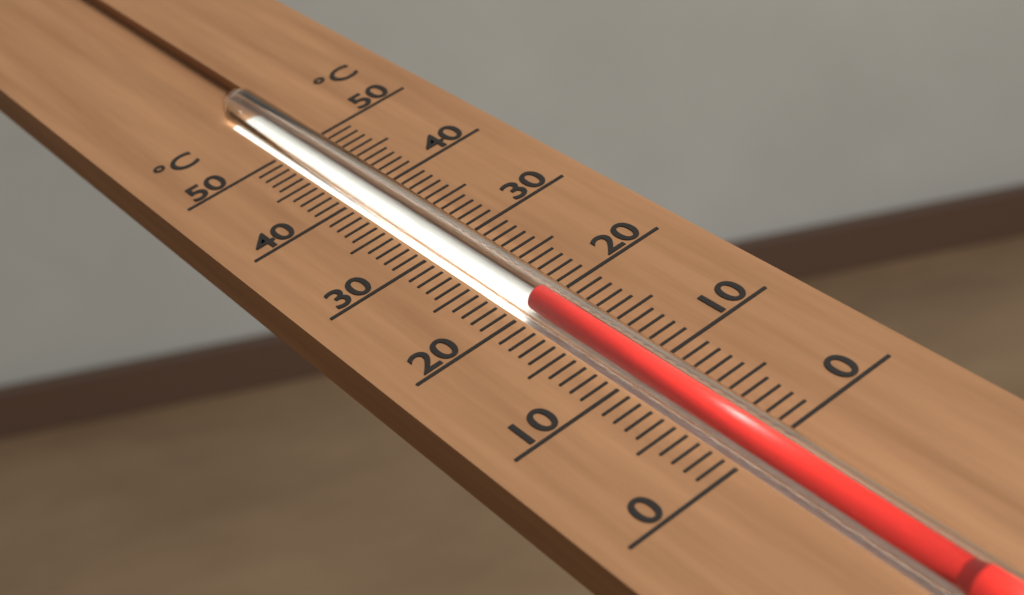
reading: 20 °C
